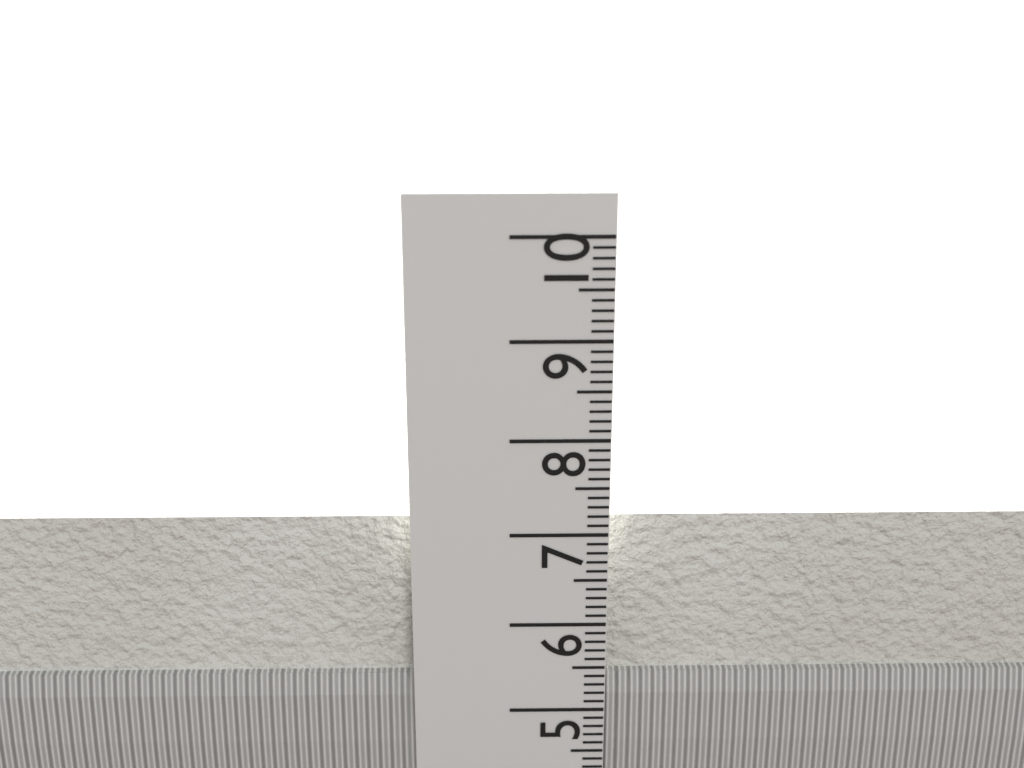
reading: 7.1 cm
